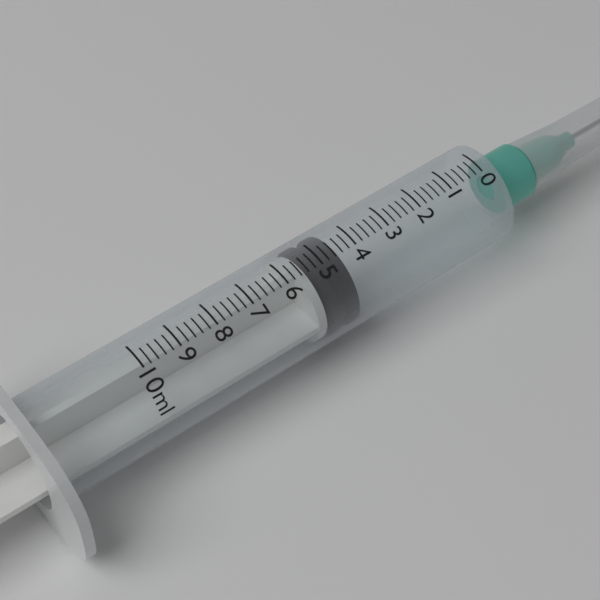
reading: 4.4 ml
